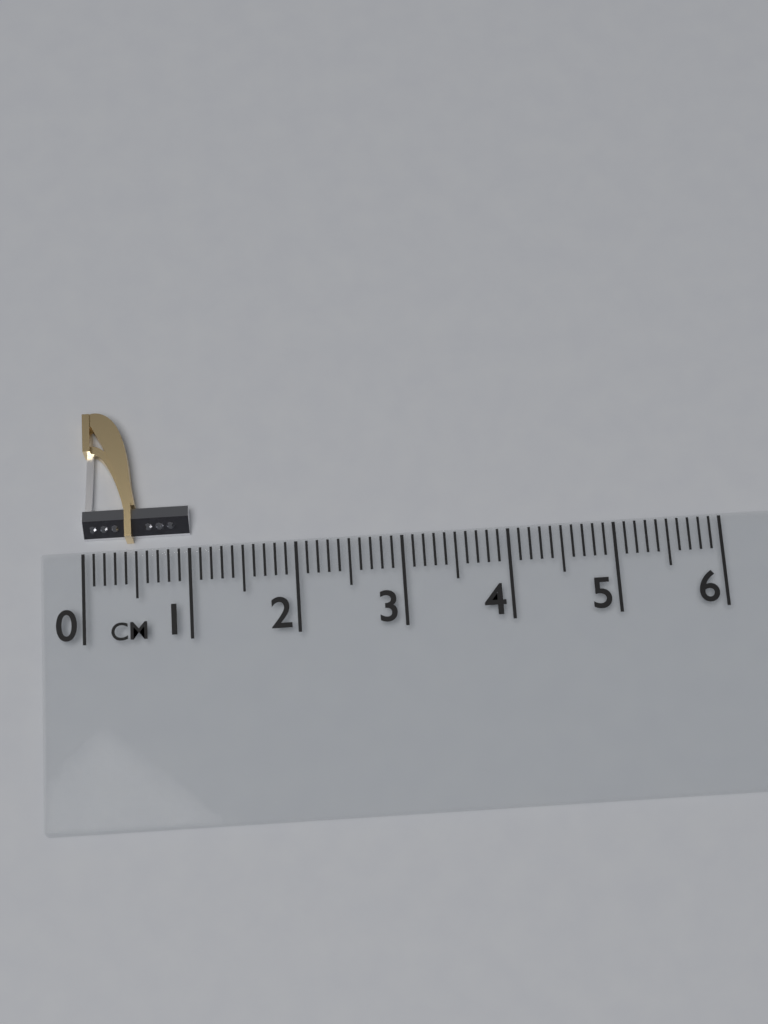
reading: 1.0 cm
